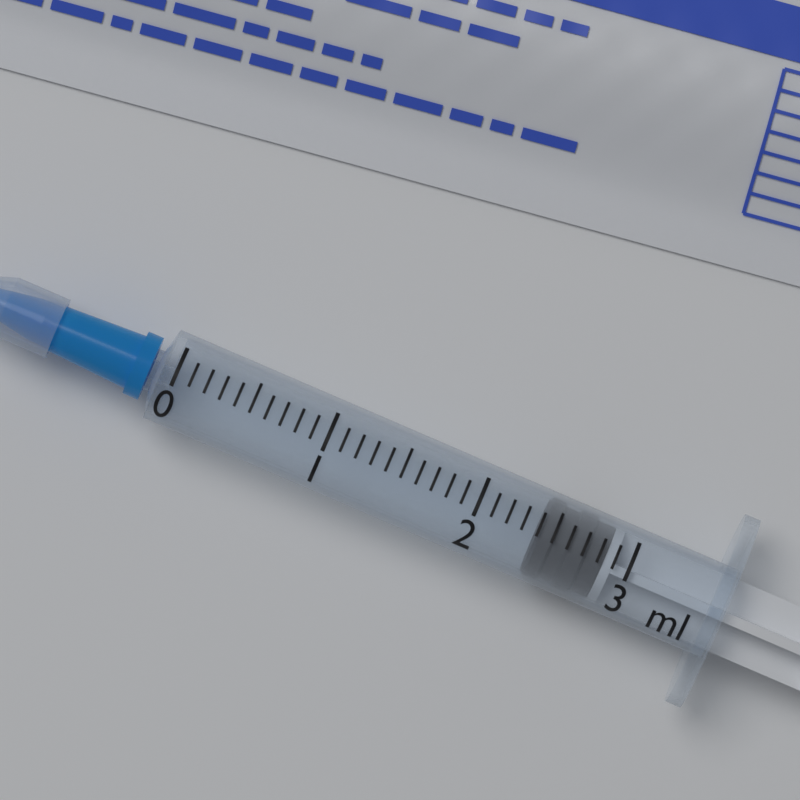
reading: 2.4 ml
